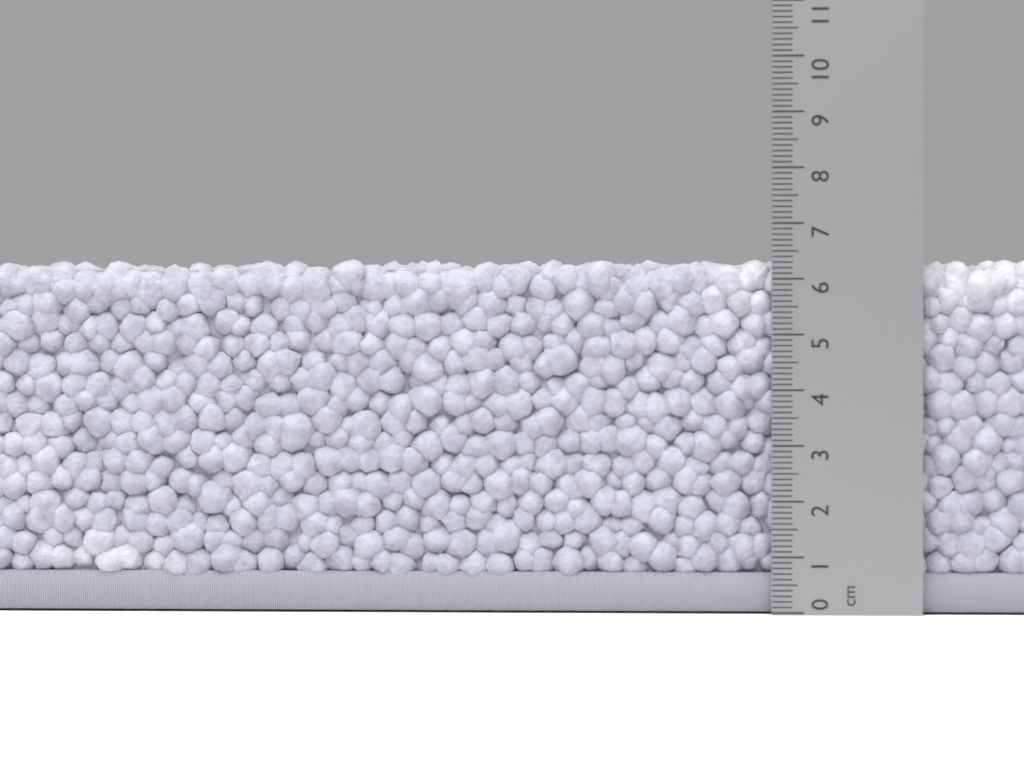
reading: 6.4 cm
